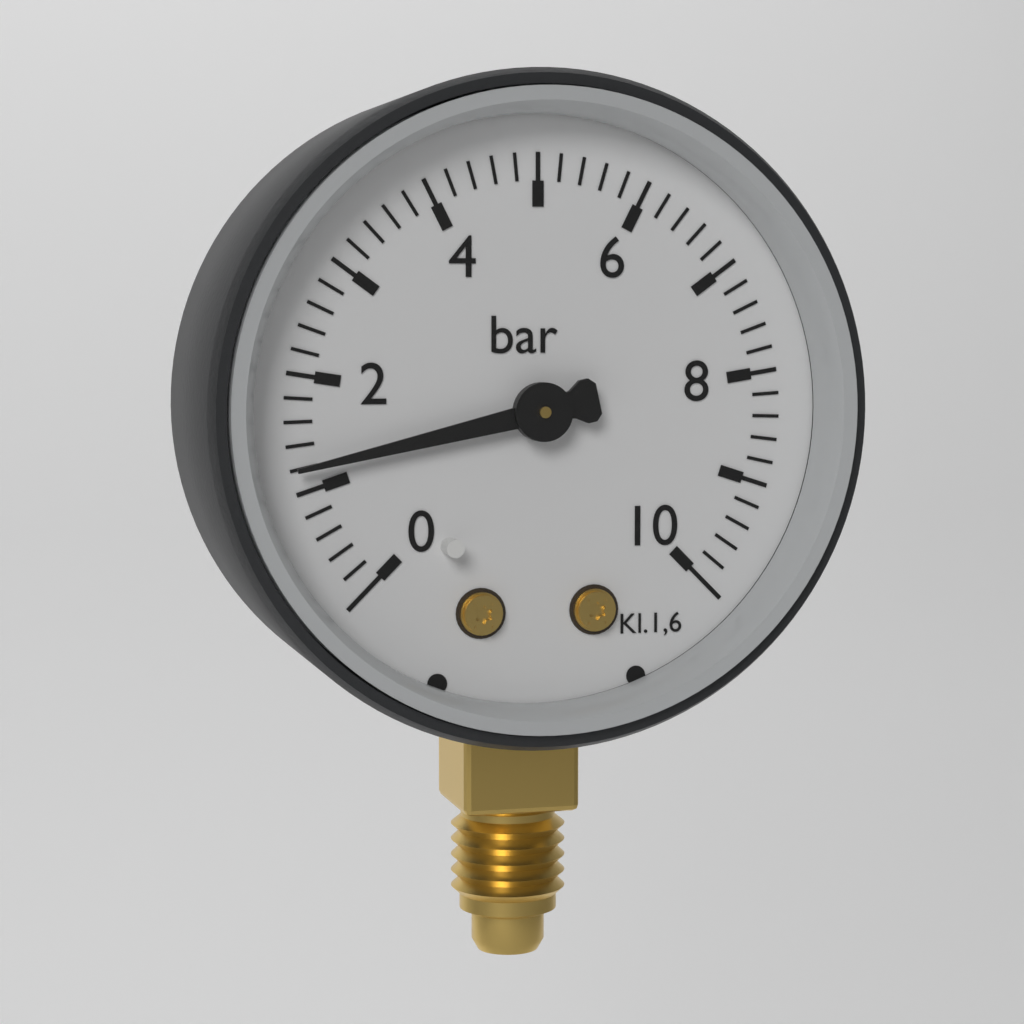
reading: 1.2 bar
